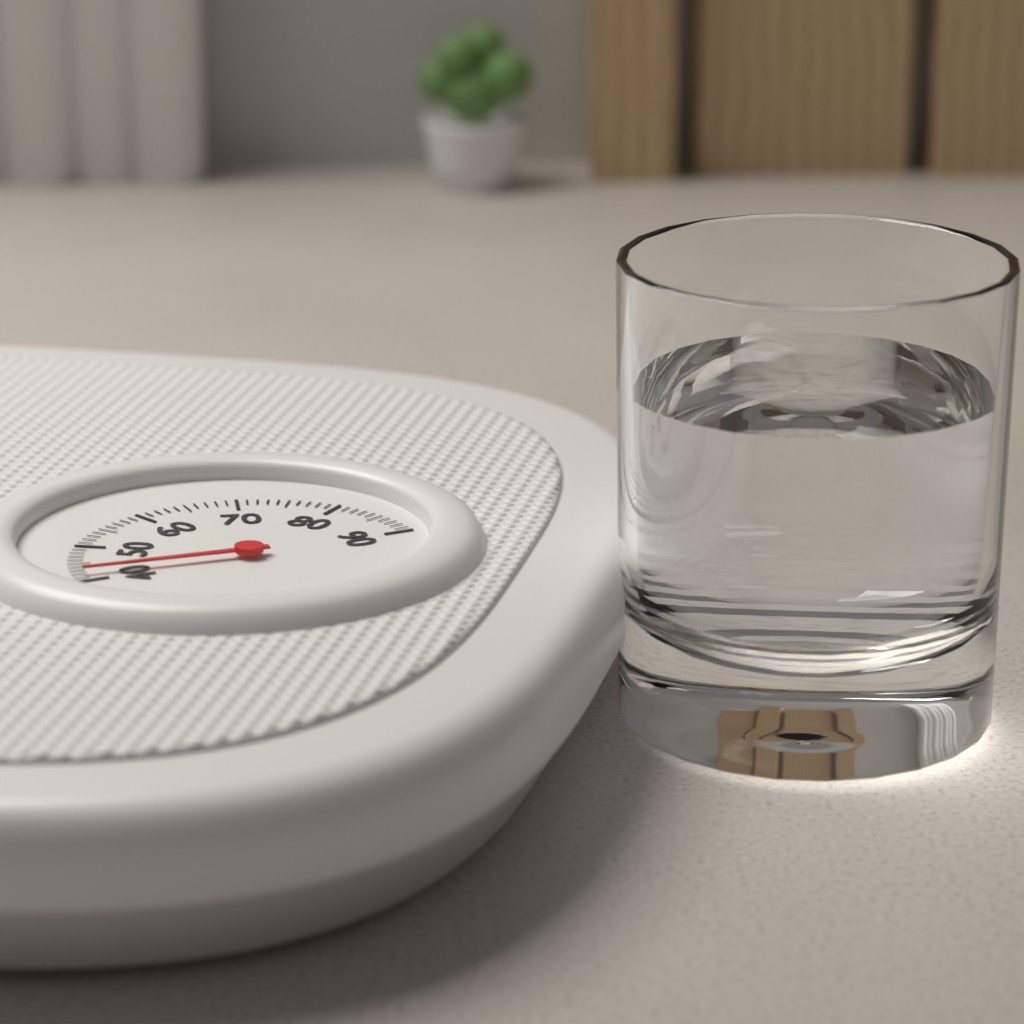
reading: 42 (no unit)
